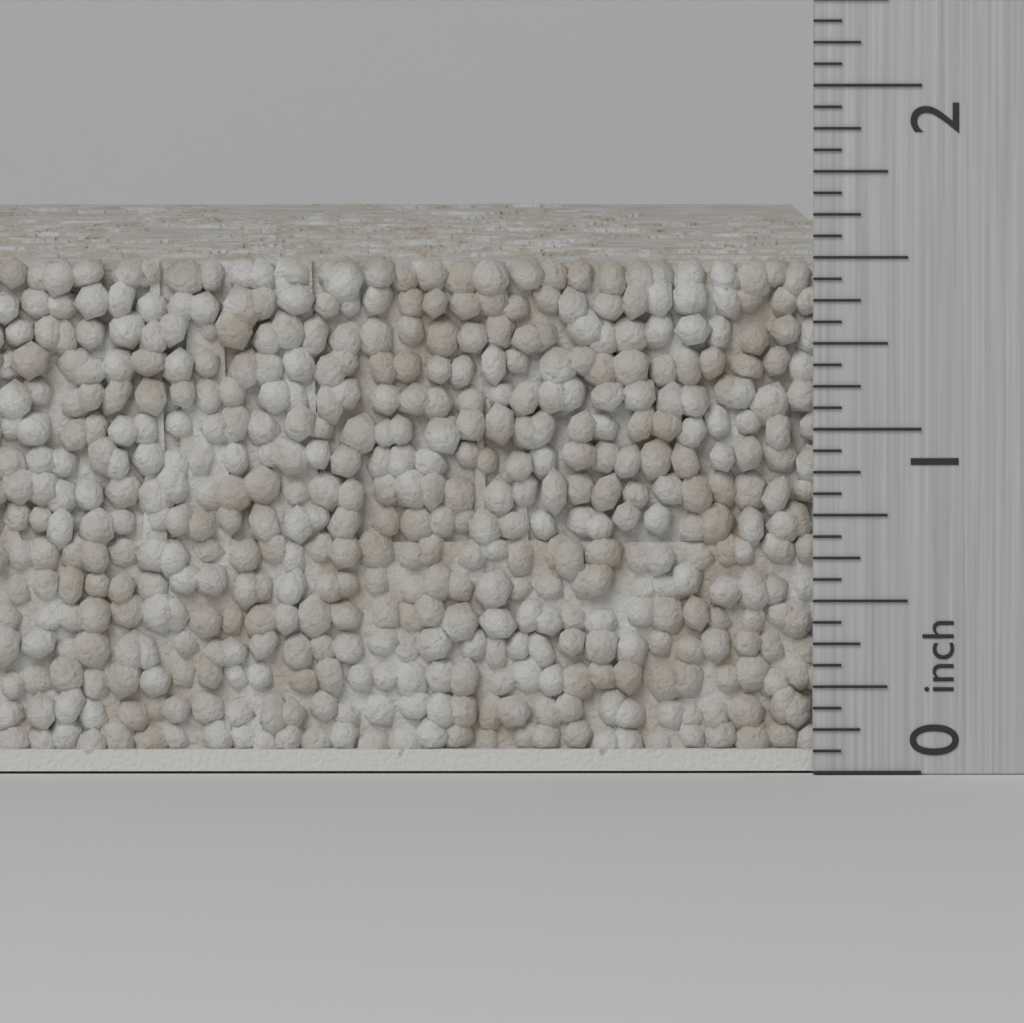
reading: 1.5000 inch
